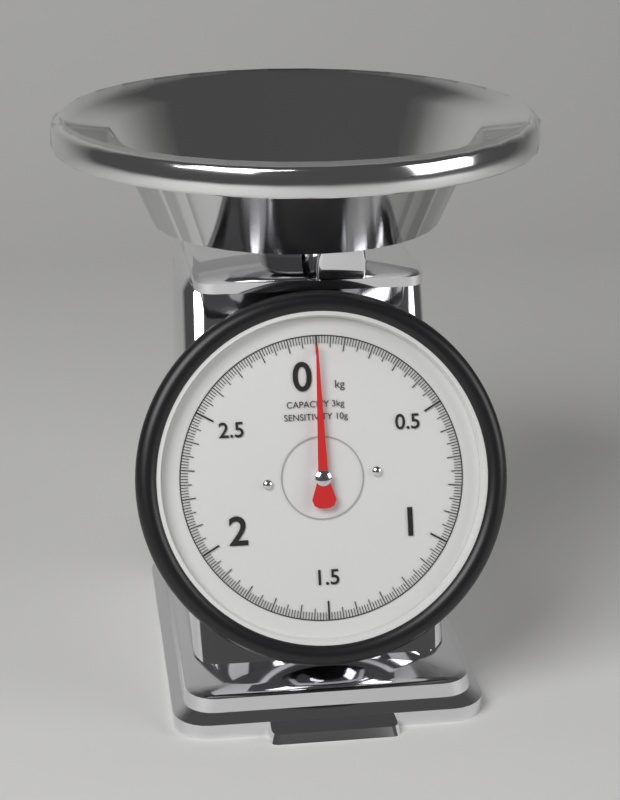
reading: 0.00 kg
